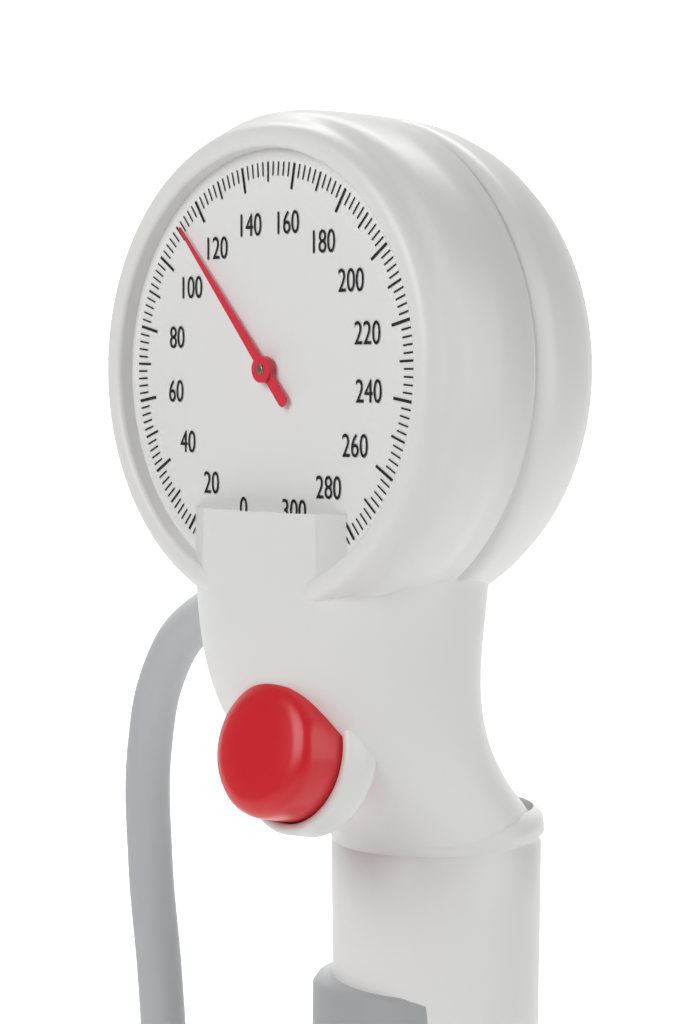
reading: 112 mmHg
